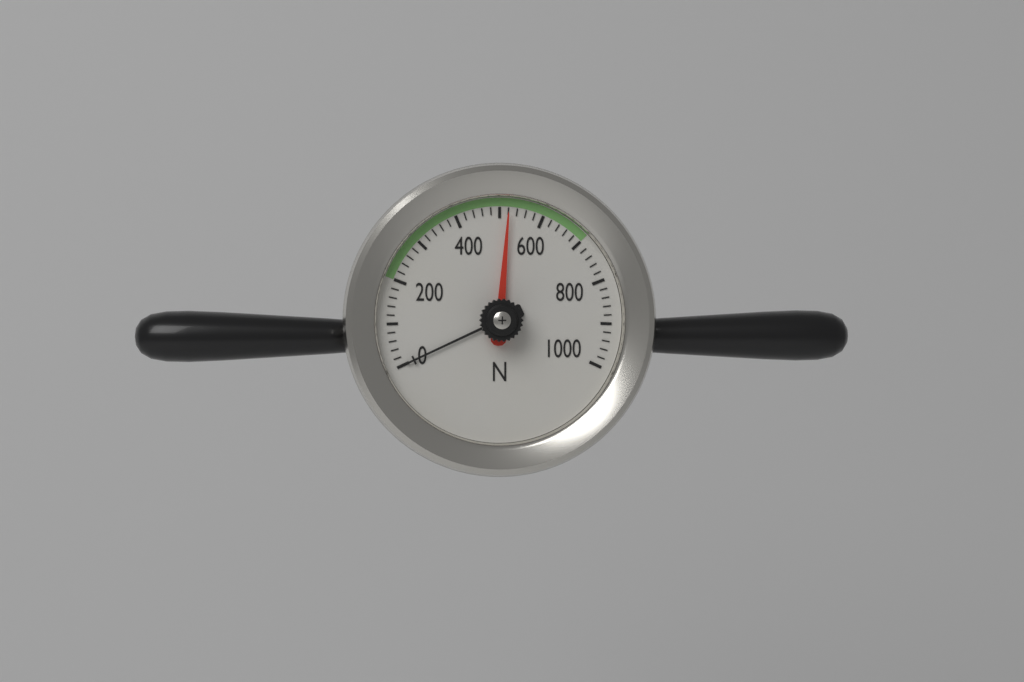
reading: 520 N
